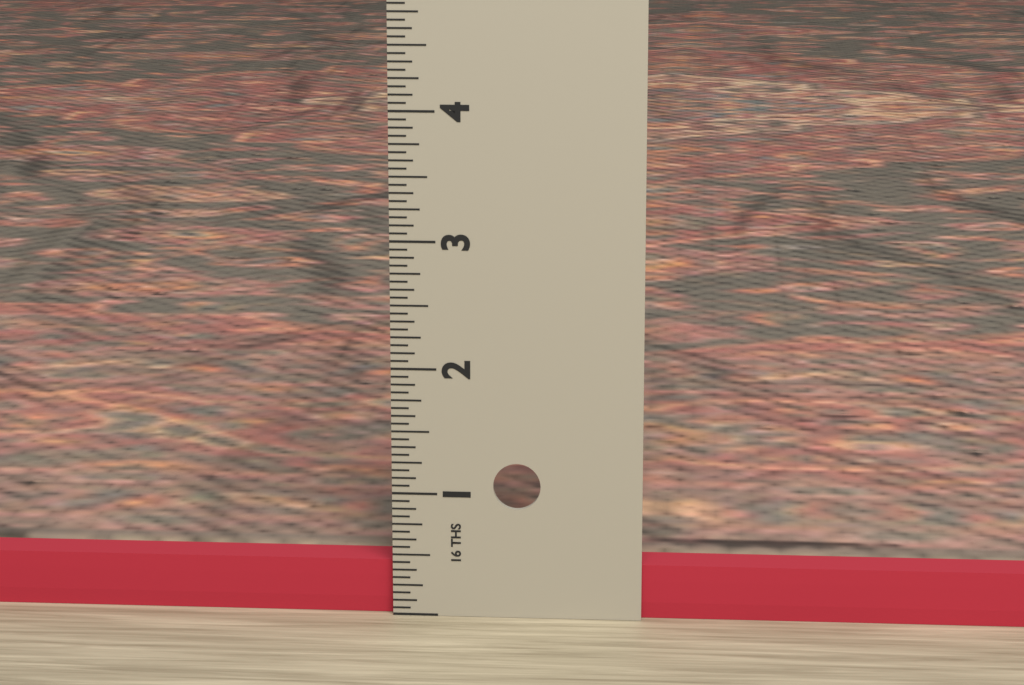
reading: 0.4375 in
